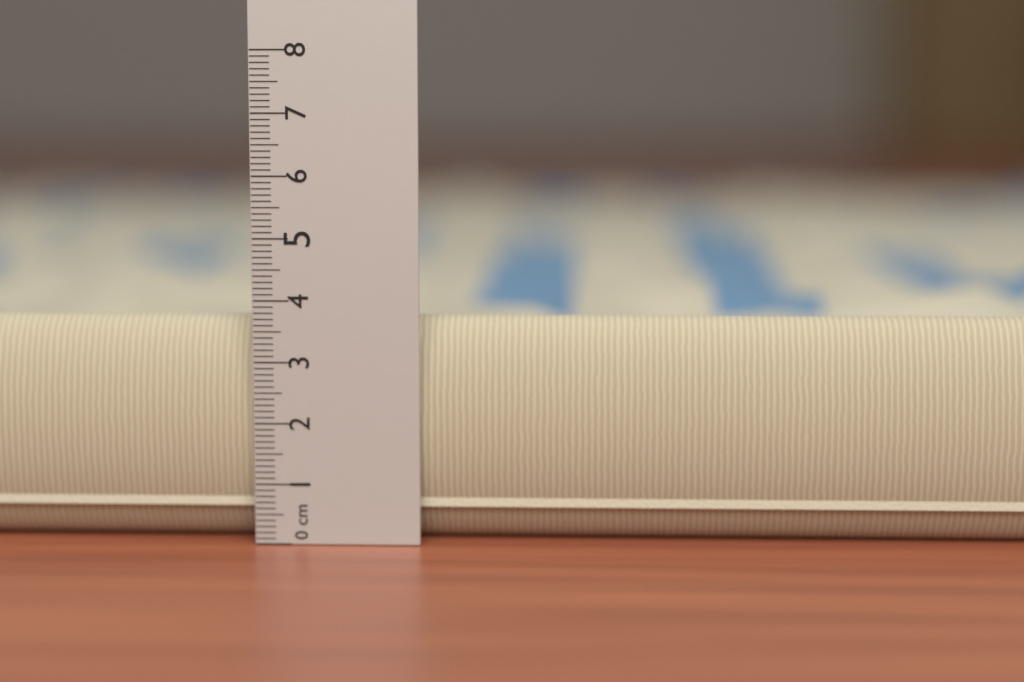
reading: 3.7 cm
